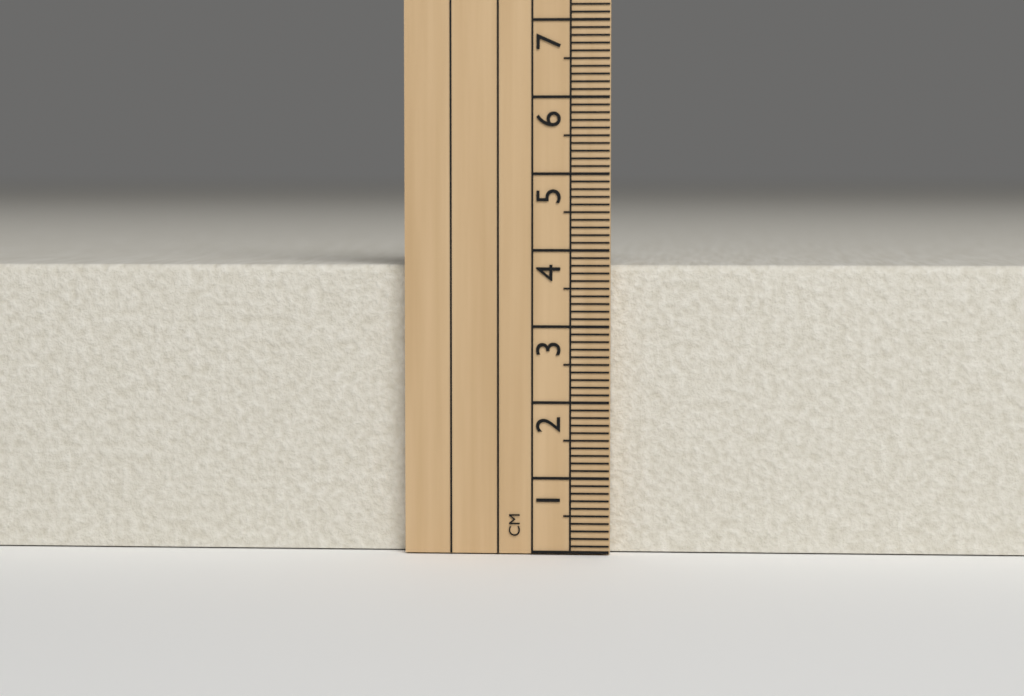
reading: 3.8 cm
